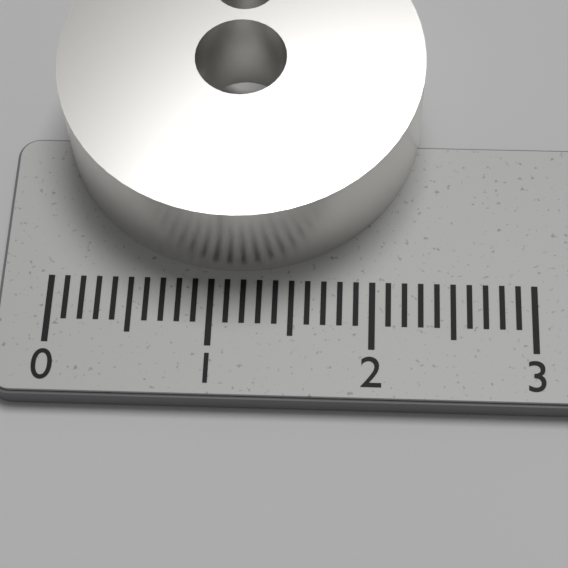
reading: 2.3 (no unit)
